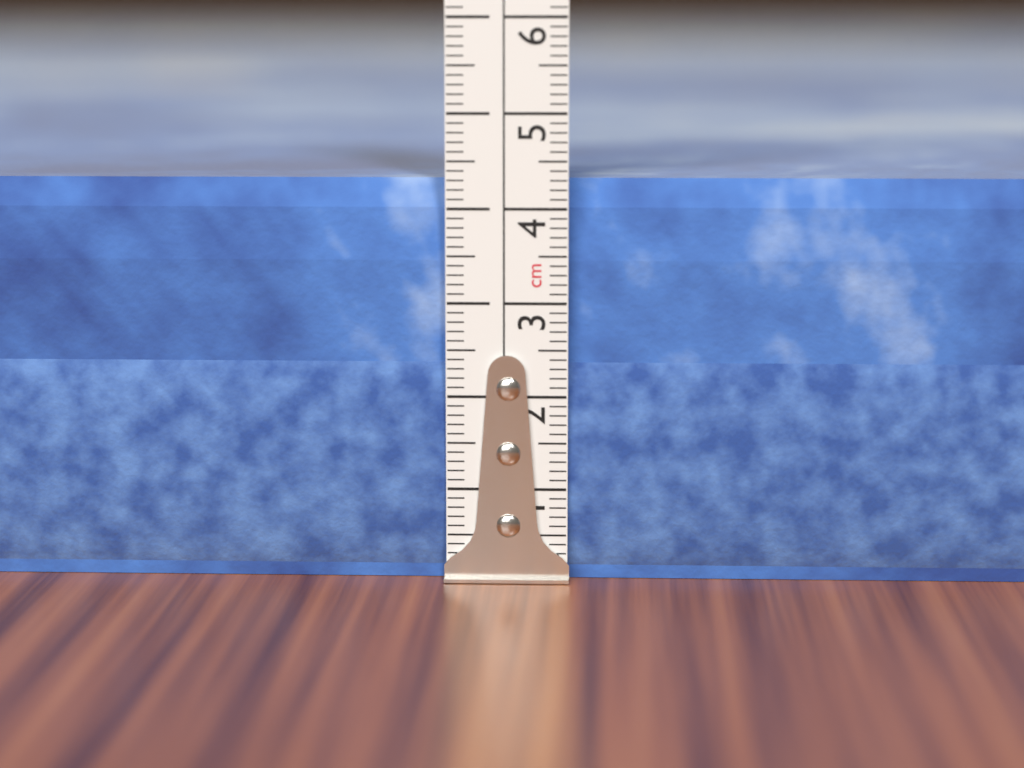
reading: 4.3 cm
